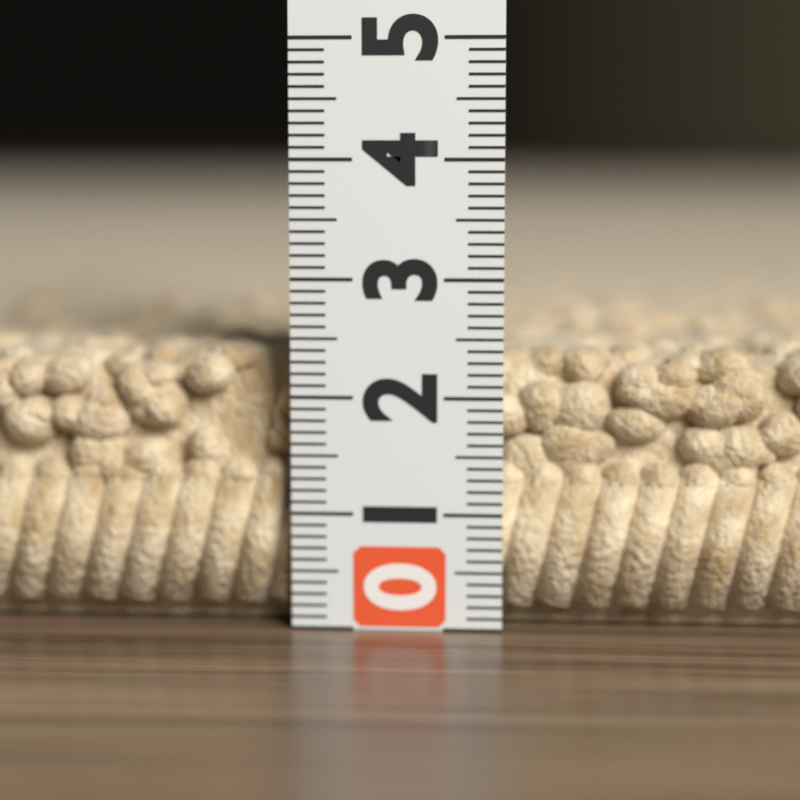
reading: 2.4 (no unit)
